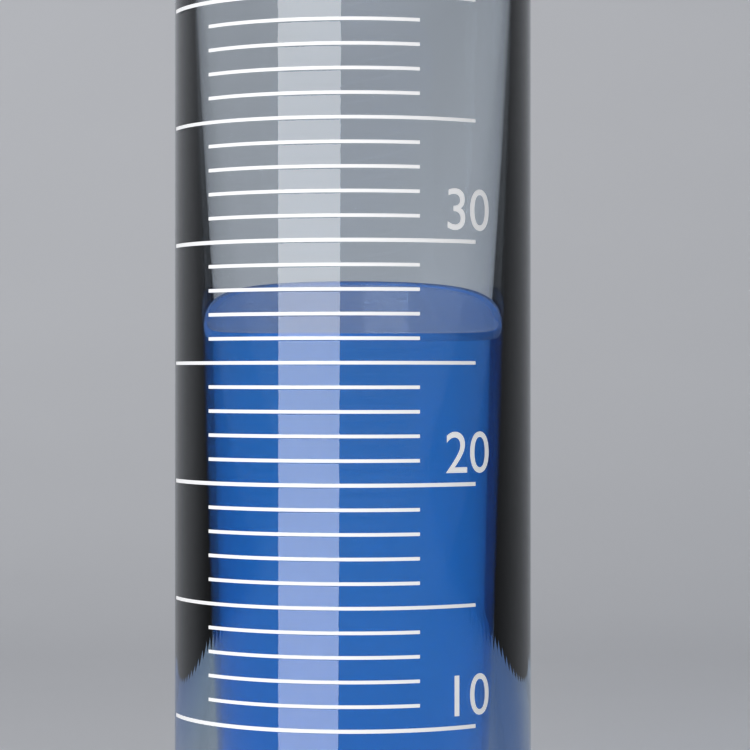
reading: 26 ml
